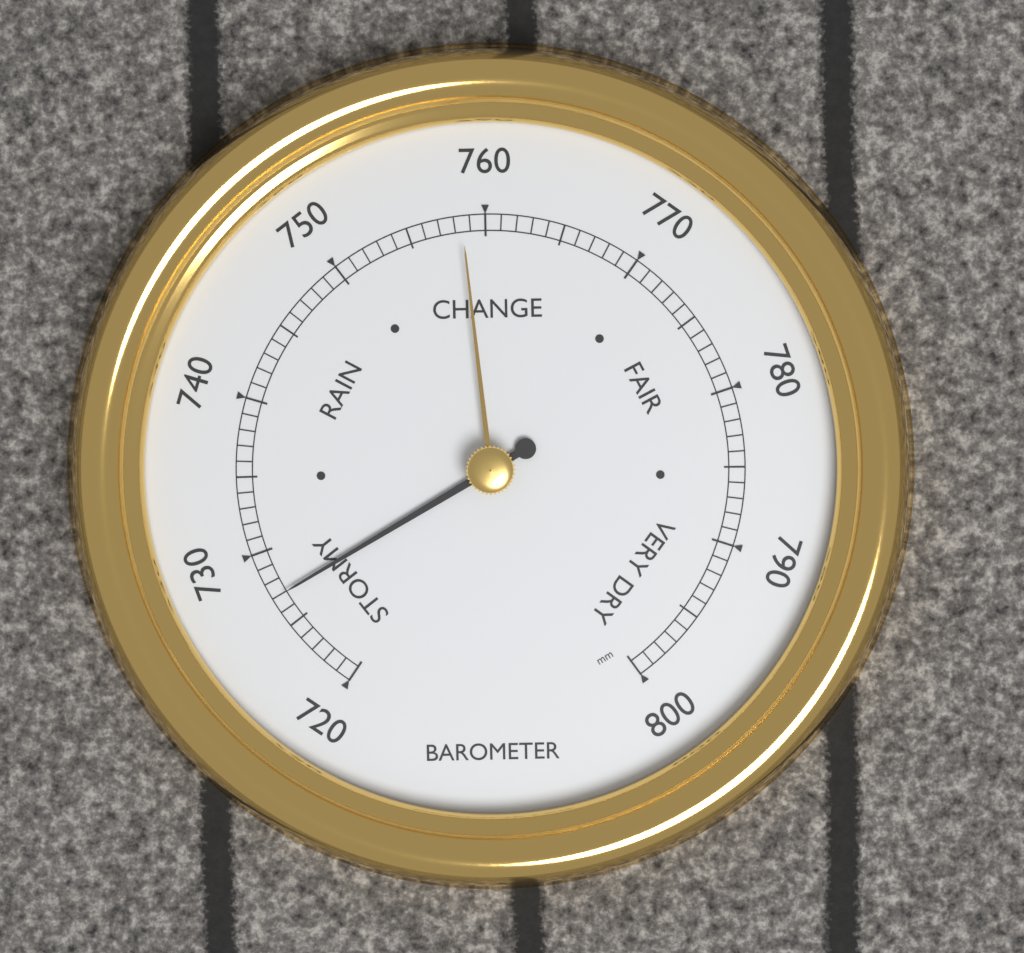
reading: 727 mm
